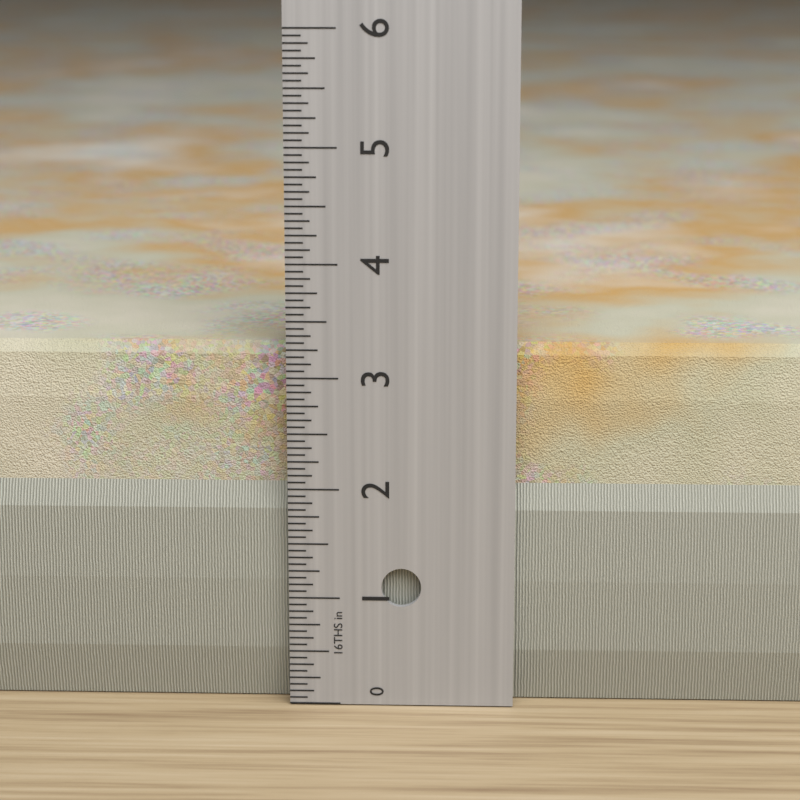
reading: 3.2500 in
